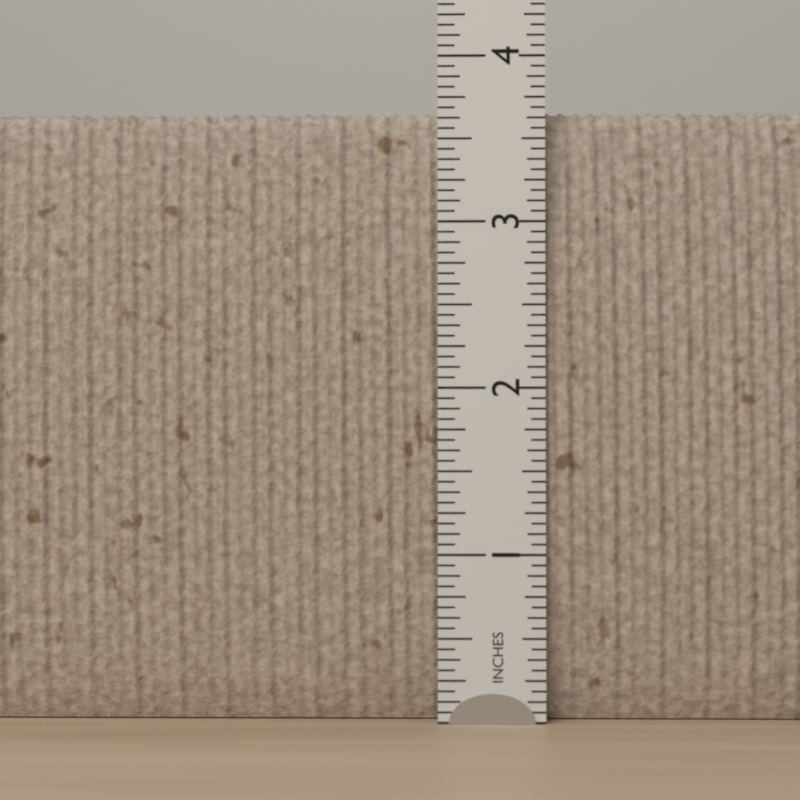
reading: 3.6875 in
